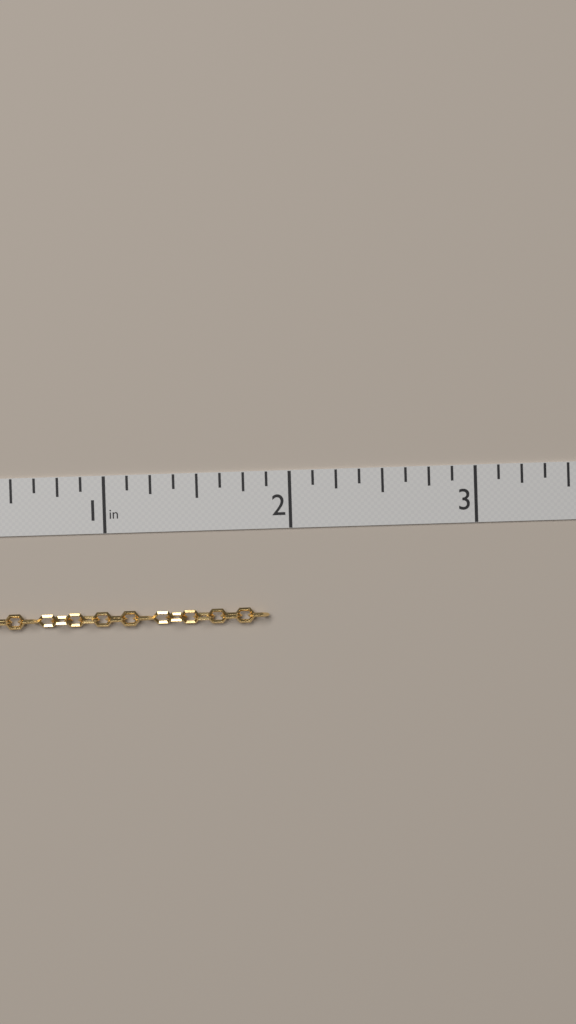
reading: 1.875 in
